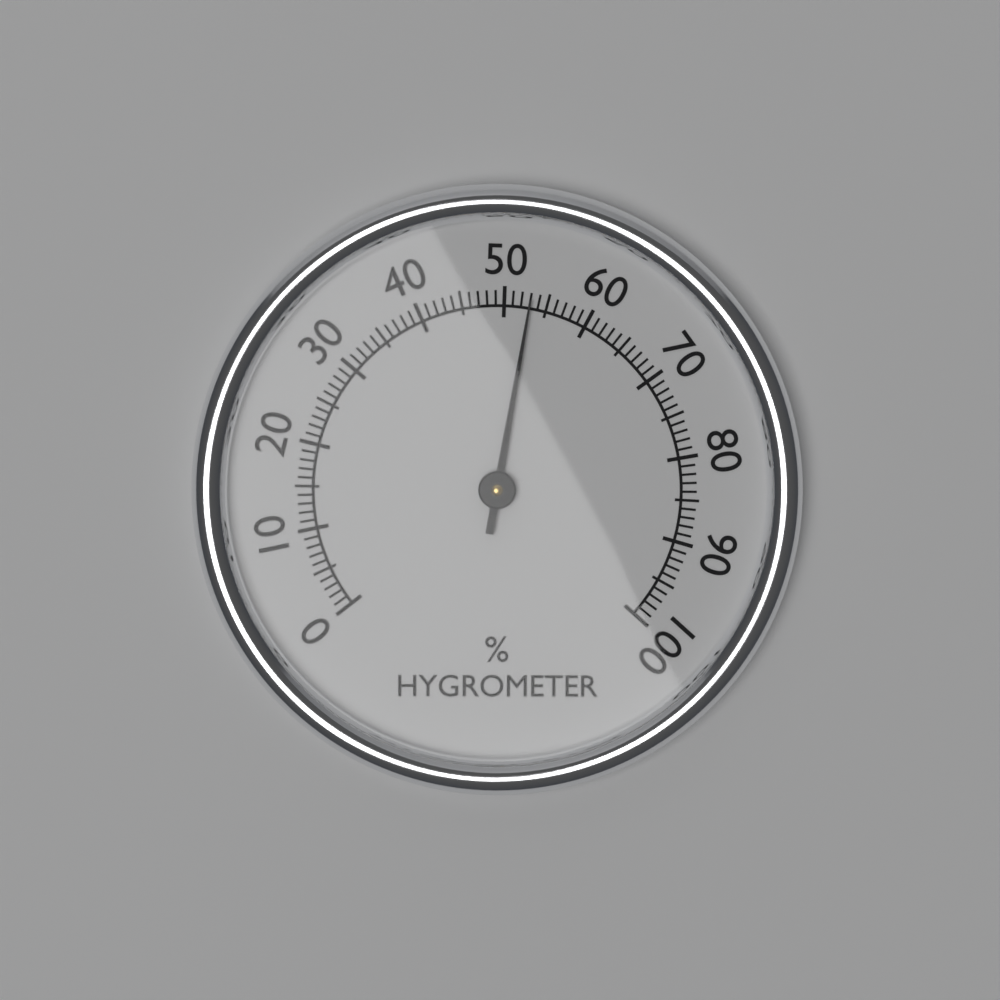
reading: 53 %
